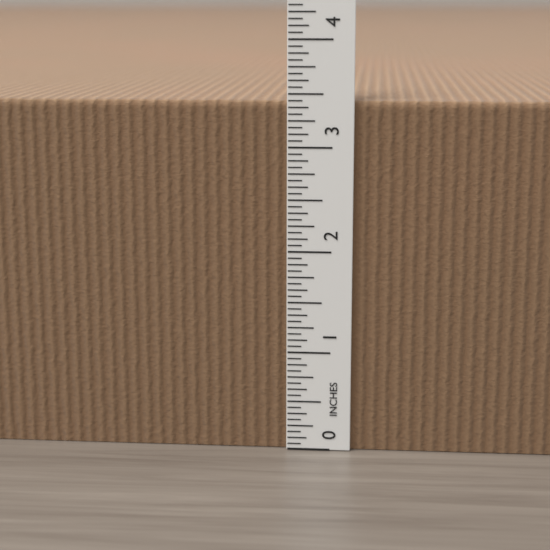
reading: 3.4375 in
